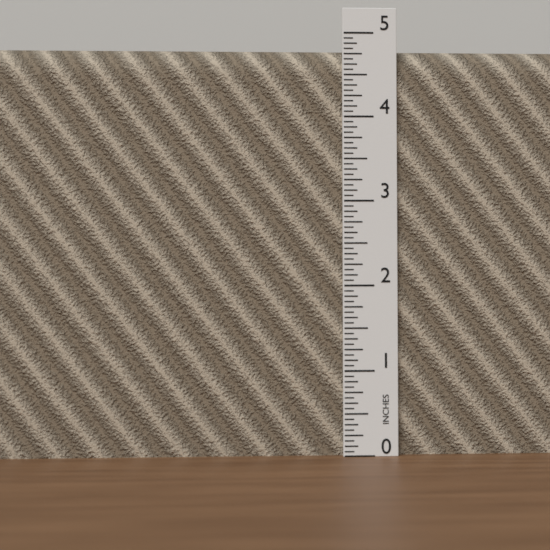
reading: 4.8125 in
